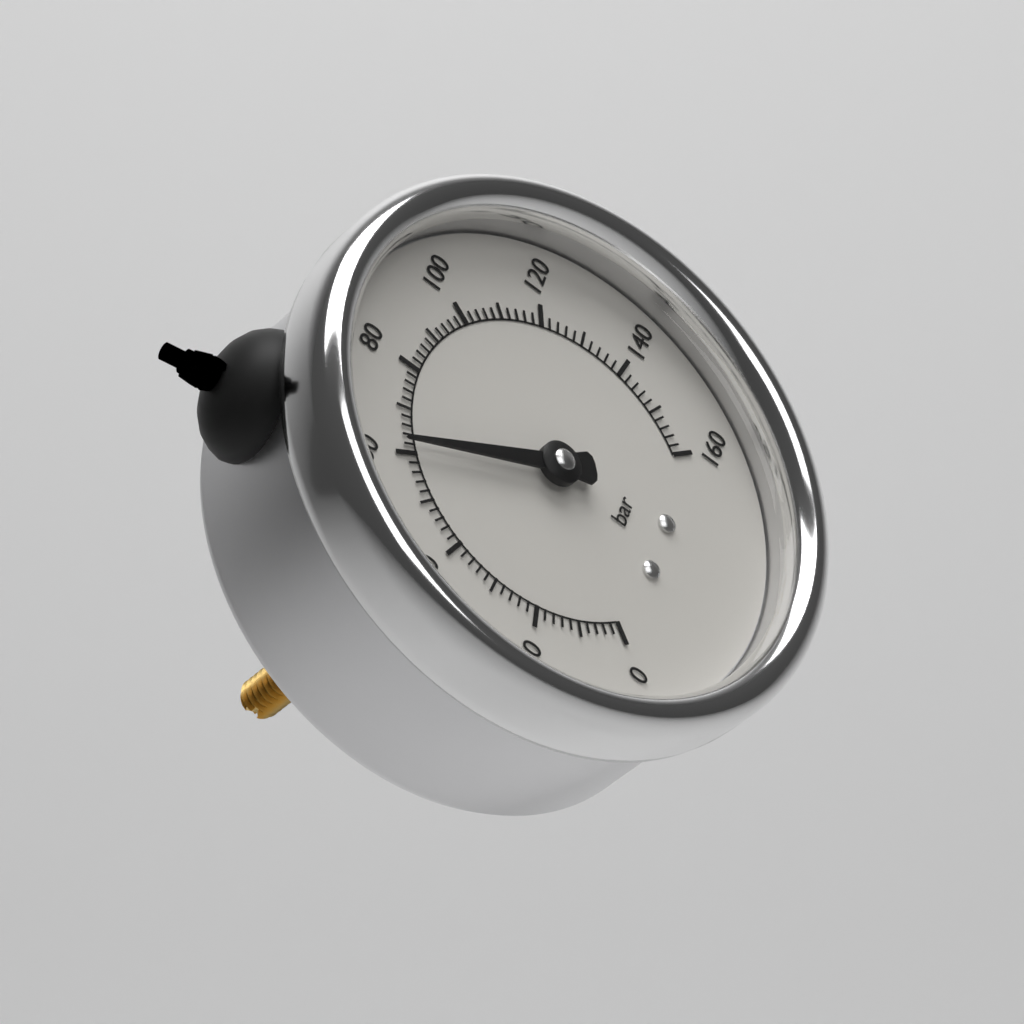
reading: 62 bar
